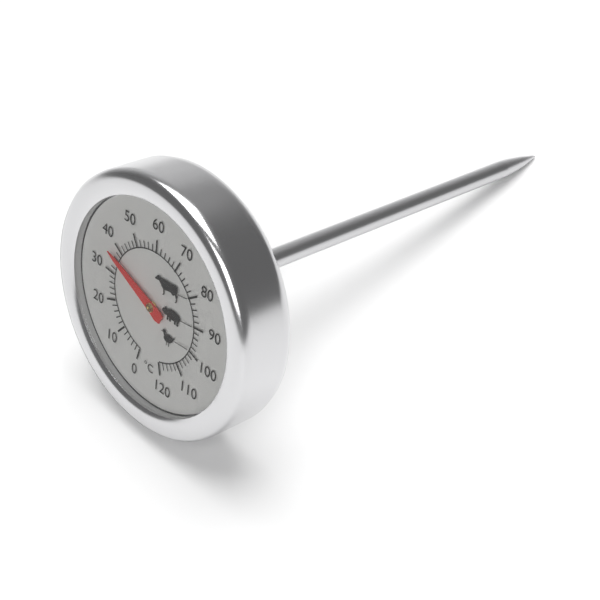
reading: 36 °C
